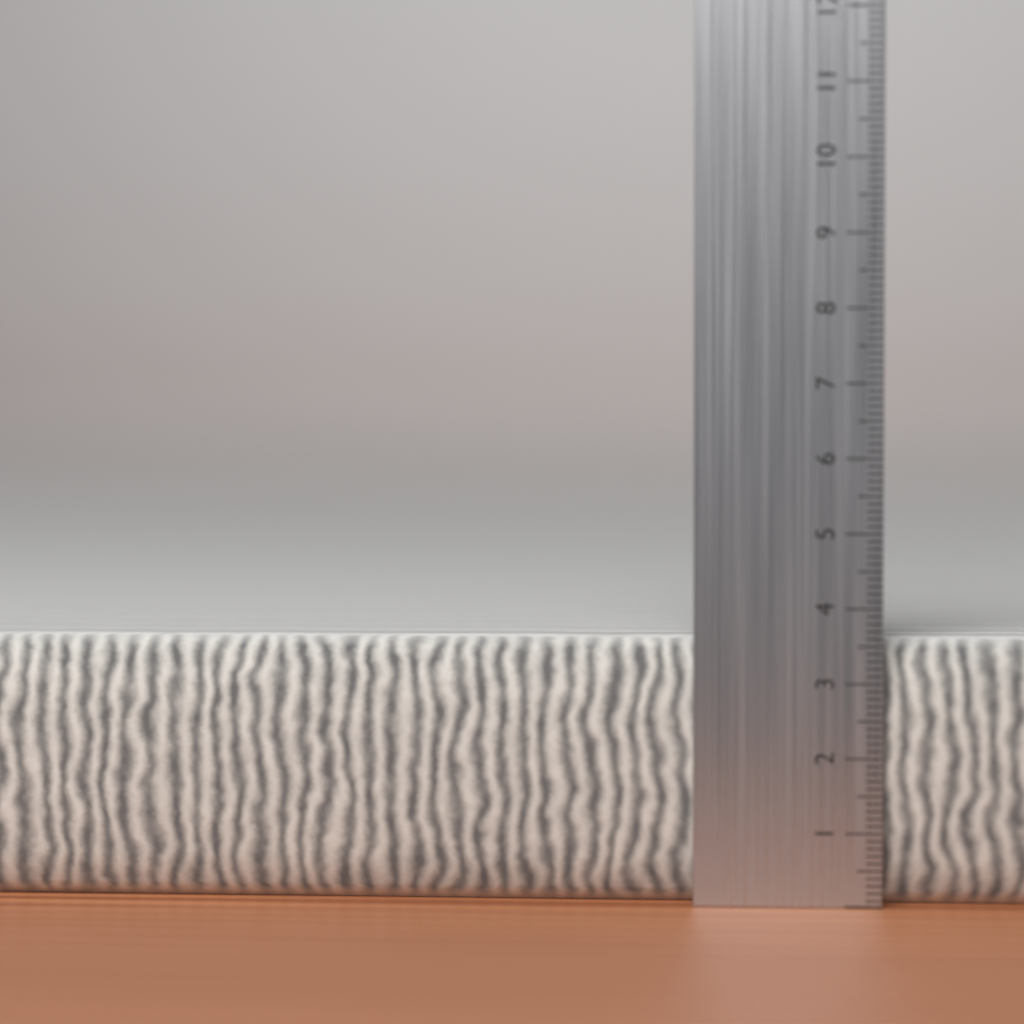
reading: 3.6 cm
